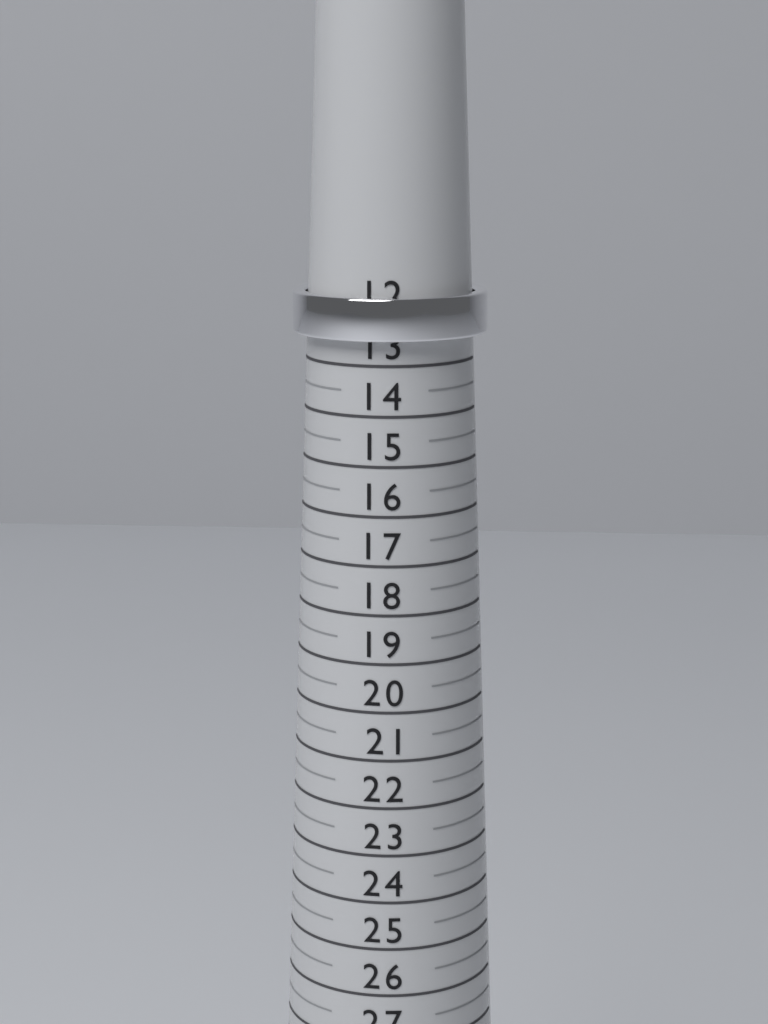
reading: 12.5 (no unit)
